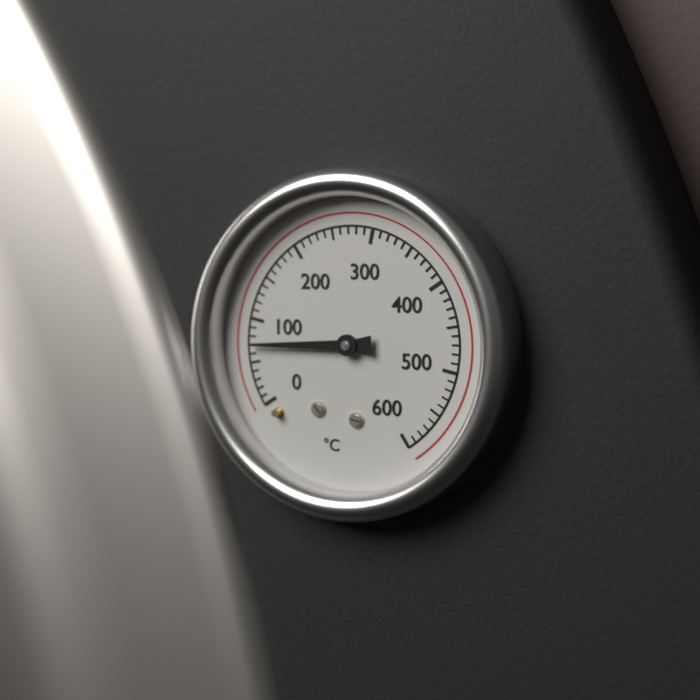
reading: 70 °C
